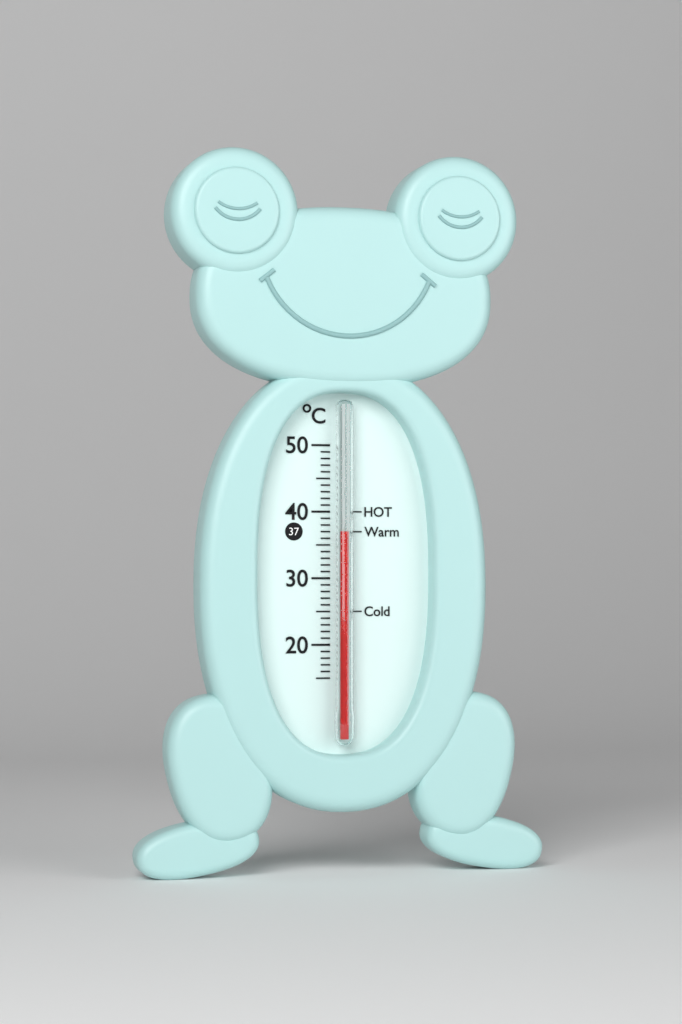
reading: 37 °C
